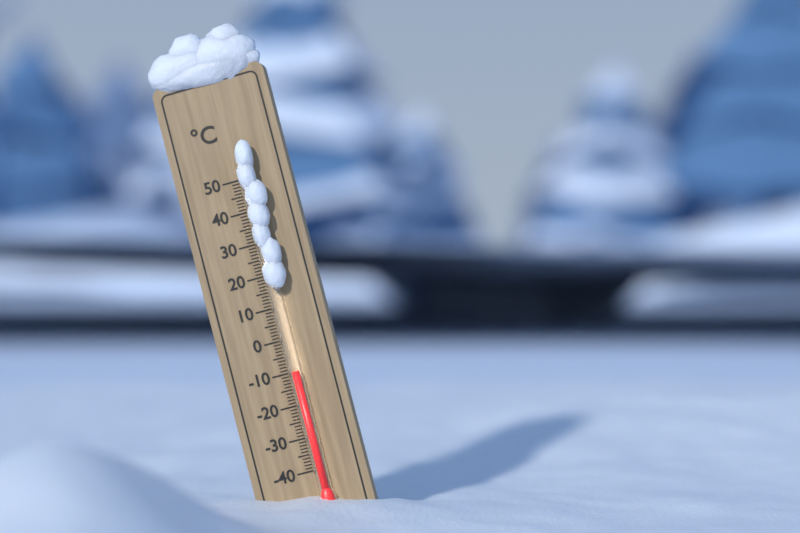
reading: -10 °C
